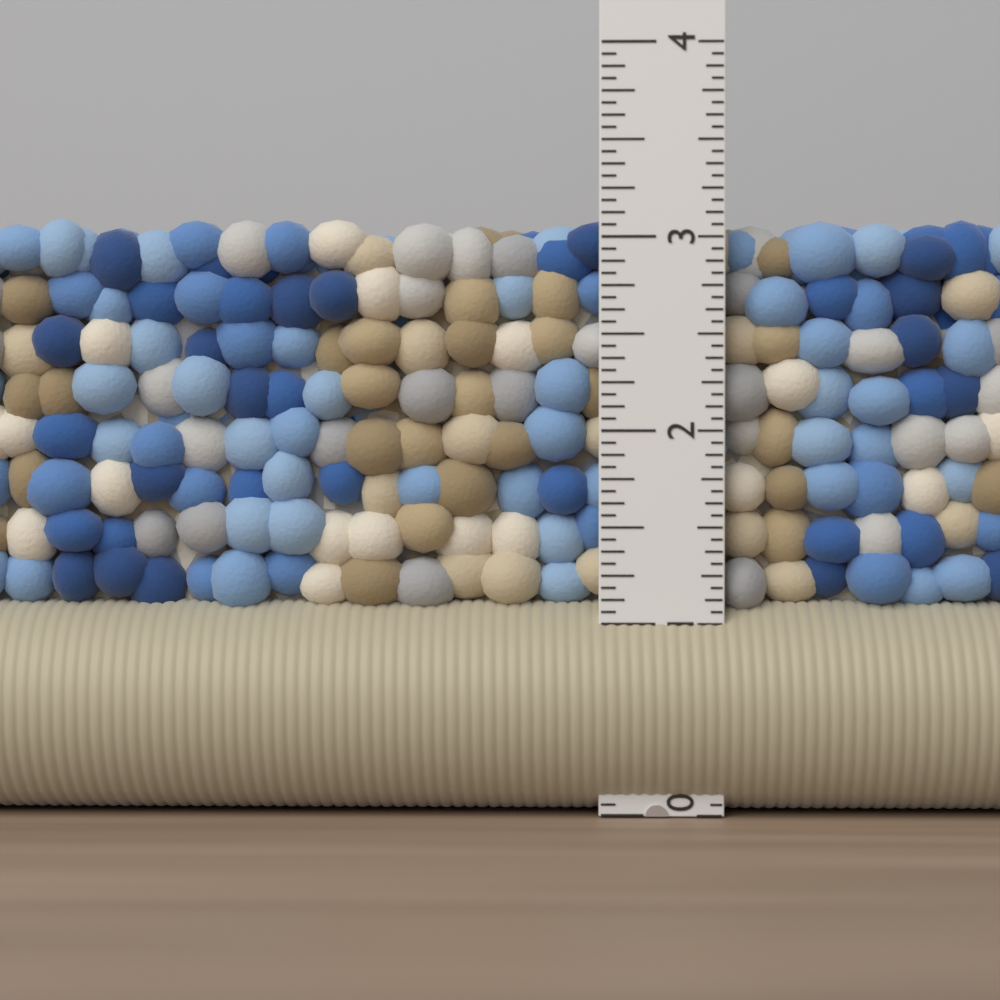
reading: 3.1250 in
